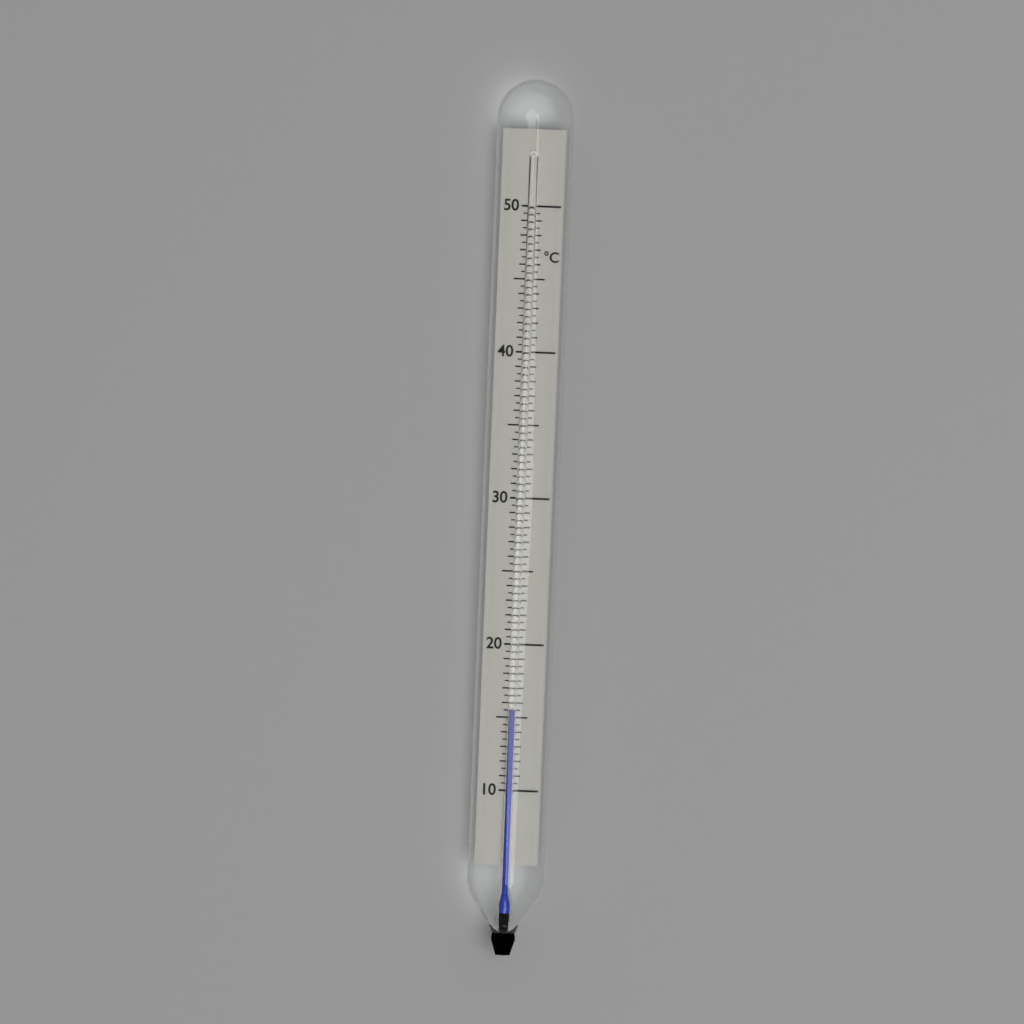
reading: 15.5 °C
